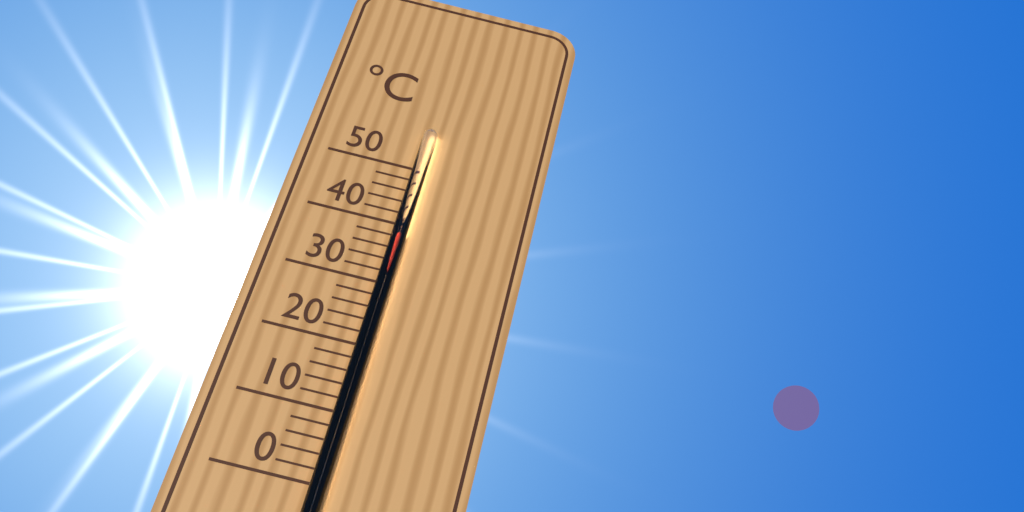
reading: 38 °C
